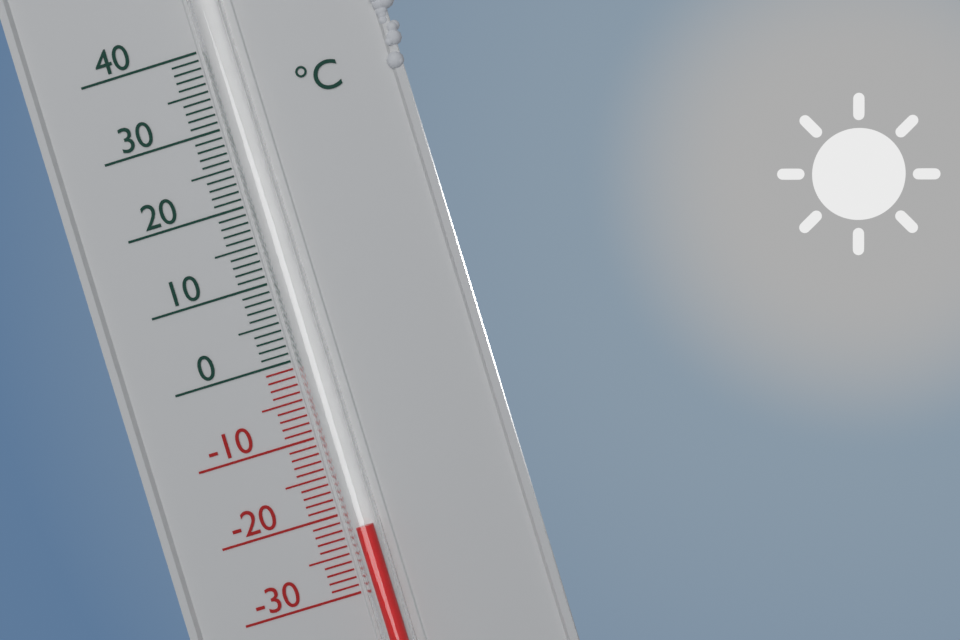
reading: -22 °C
